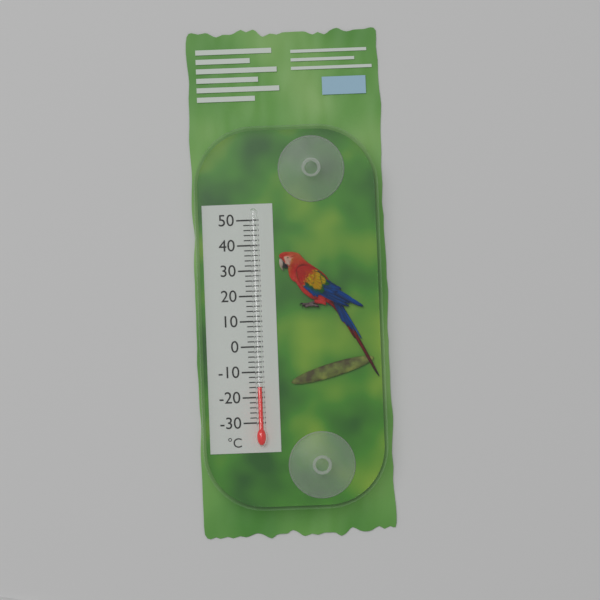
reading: -16 °C
